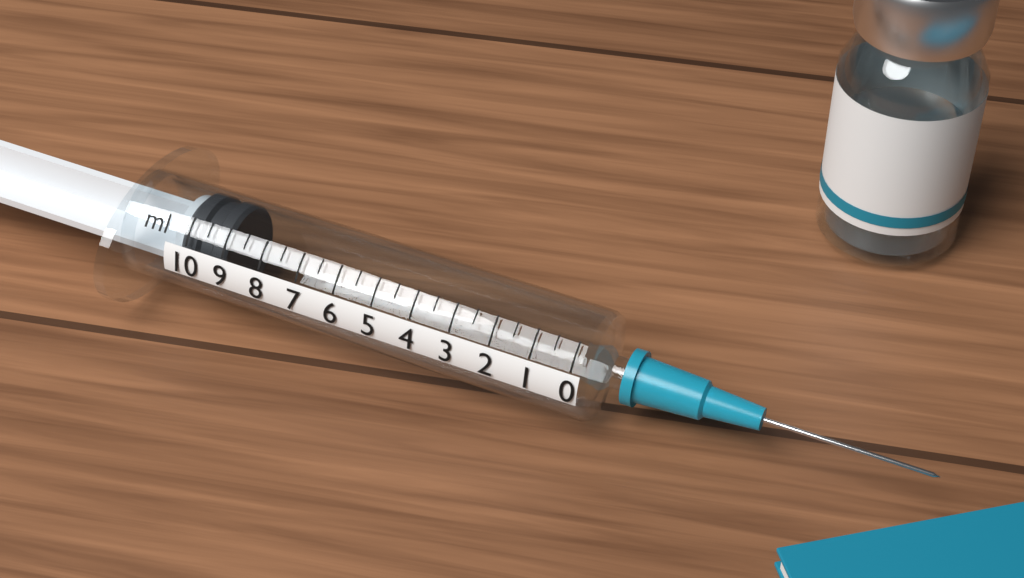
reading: 9.0 ml
